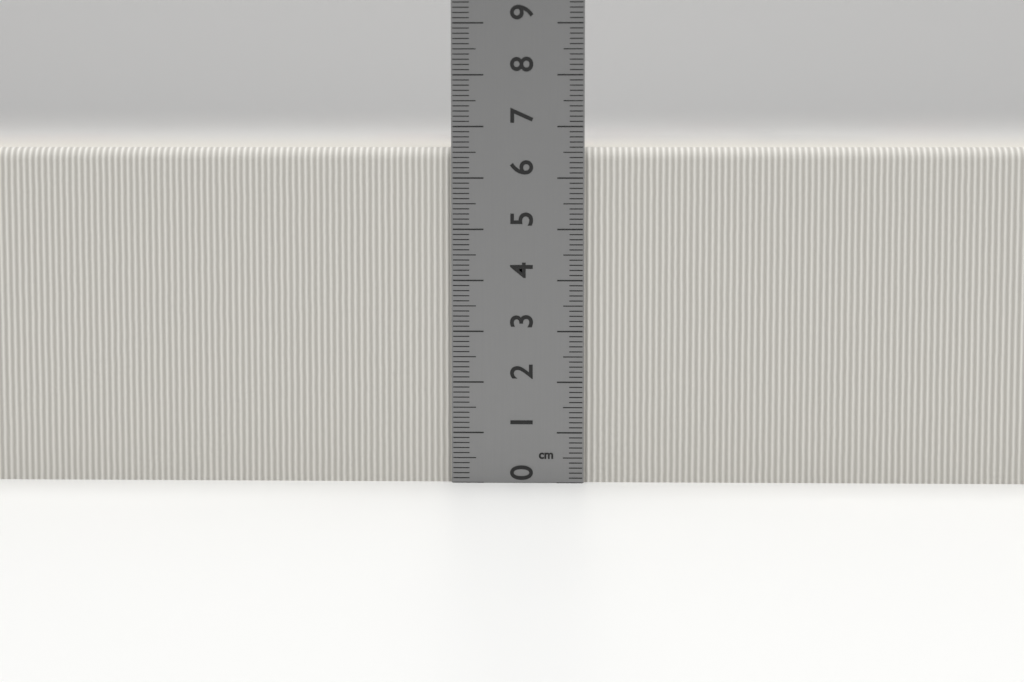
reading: 6.6 cm
